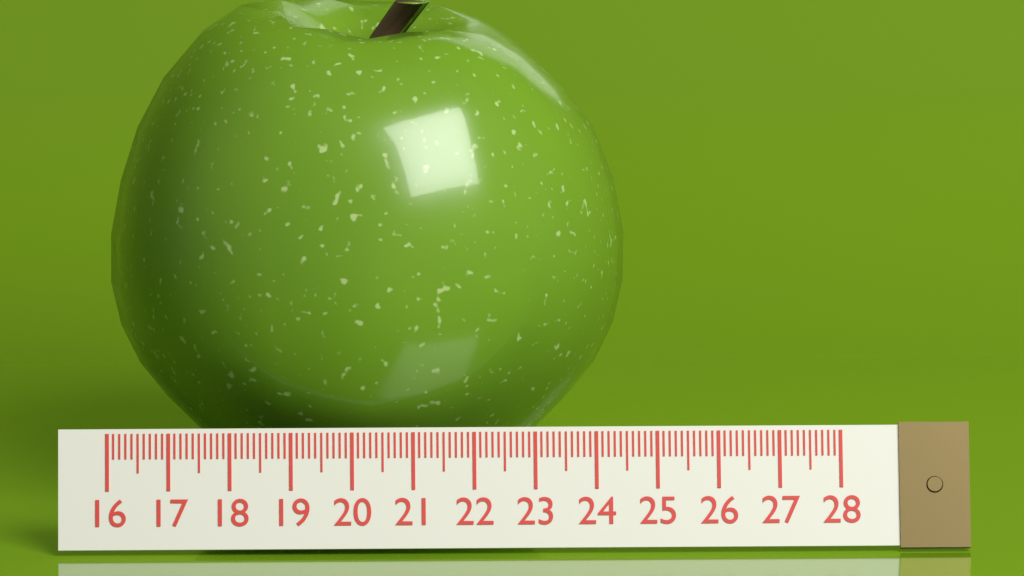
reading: 24.6 (no unit)
